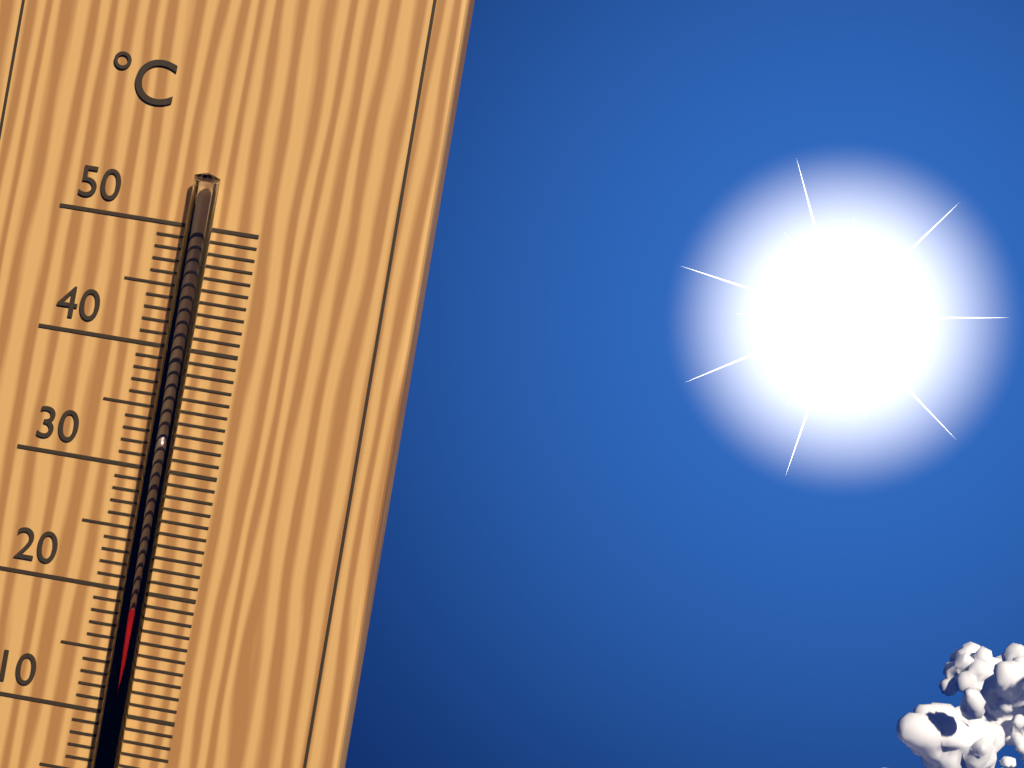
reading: 19 °C
